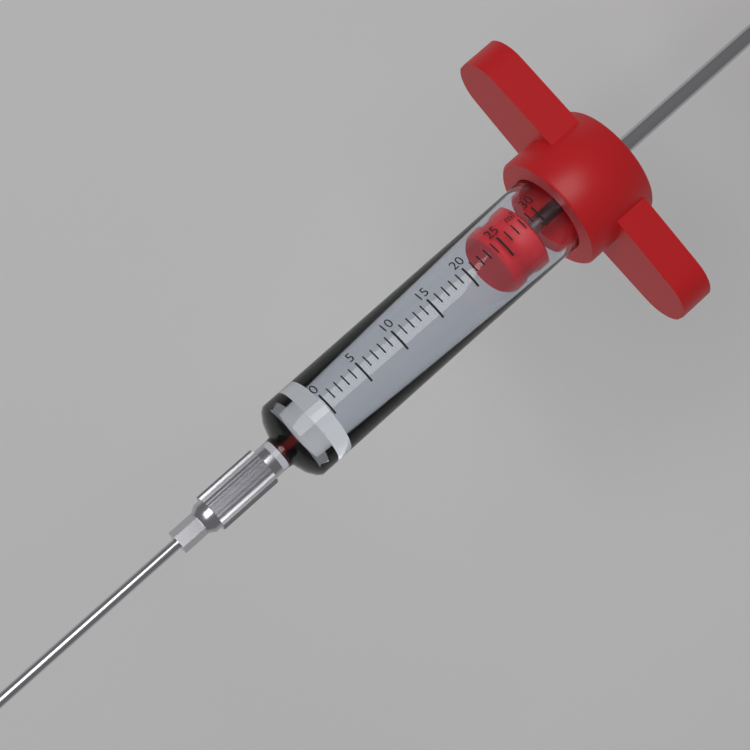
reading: 24 ml
